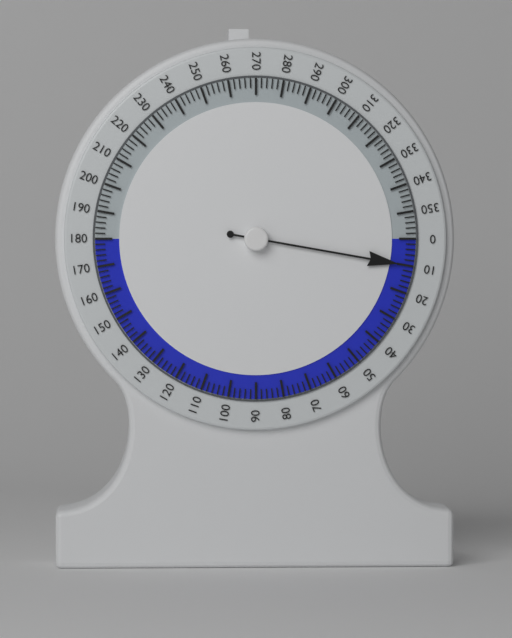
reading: 10 (no unit)
